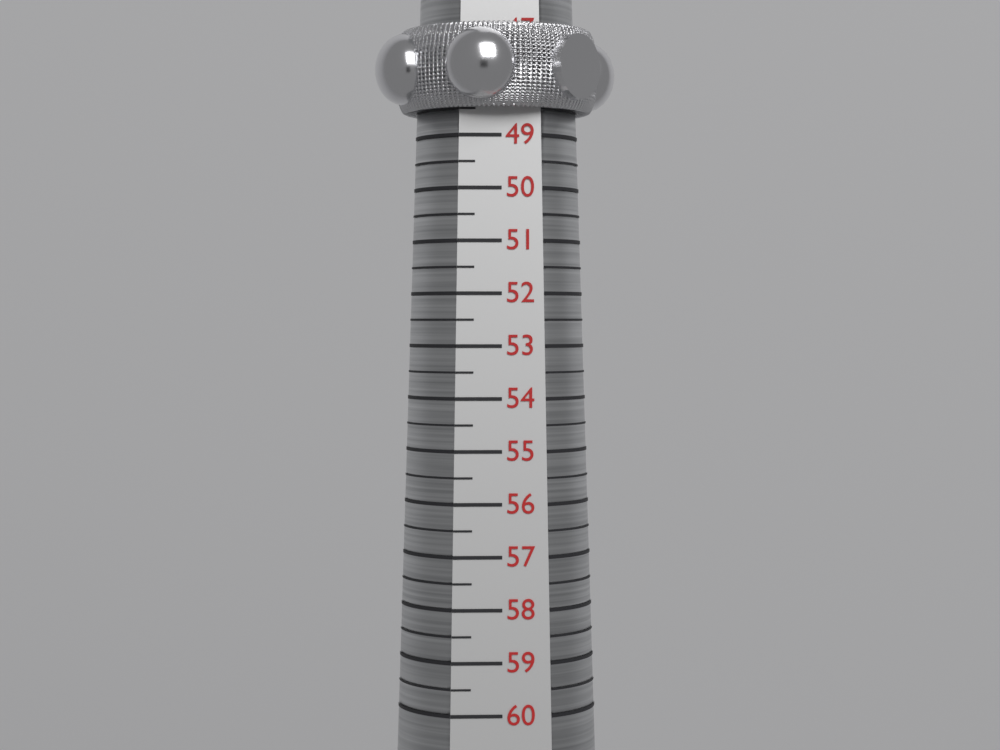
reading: 48.5 (no unit)
